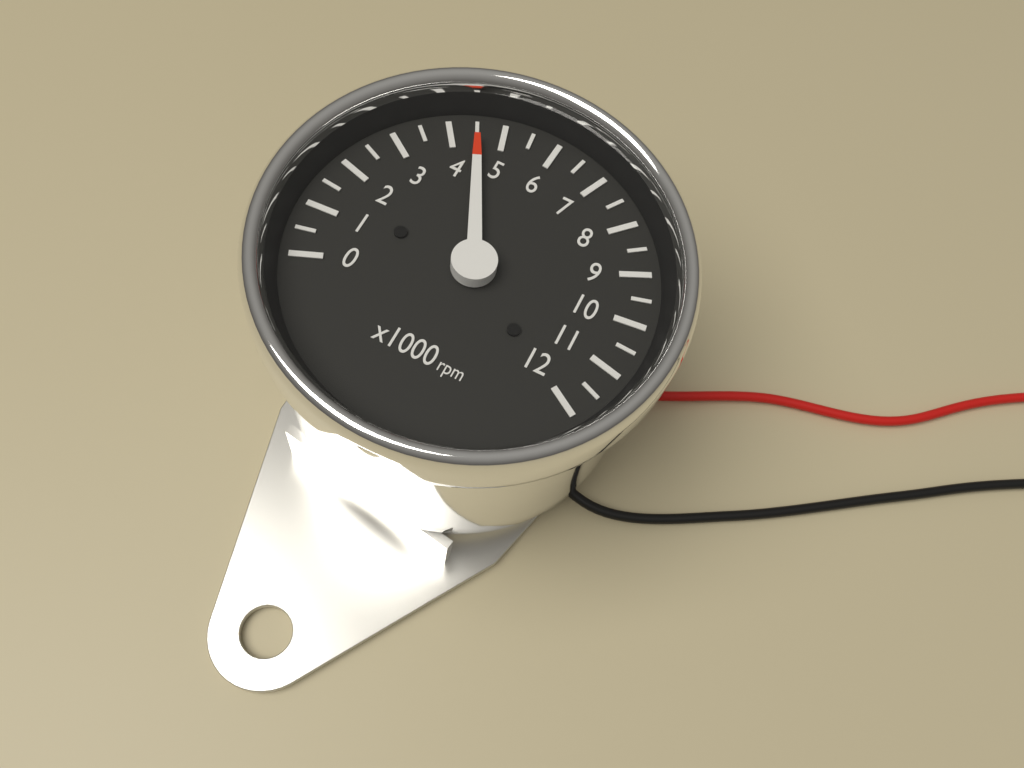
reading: 4500 rpm
